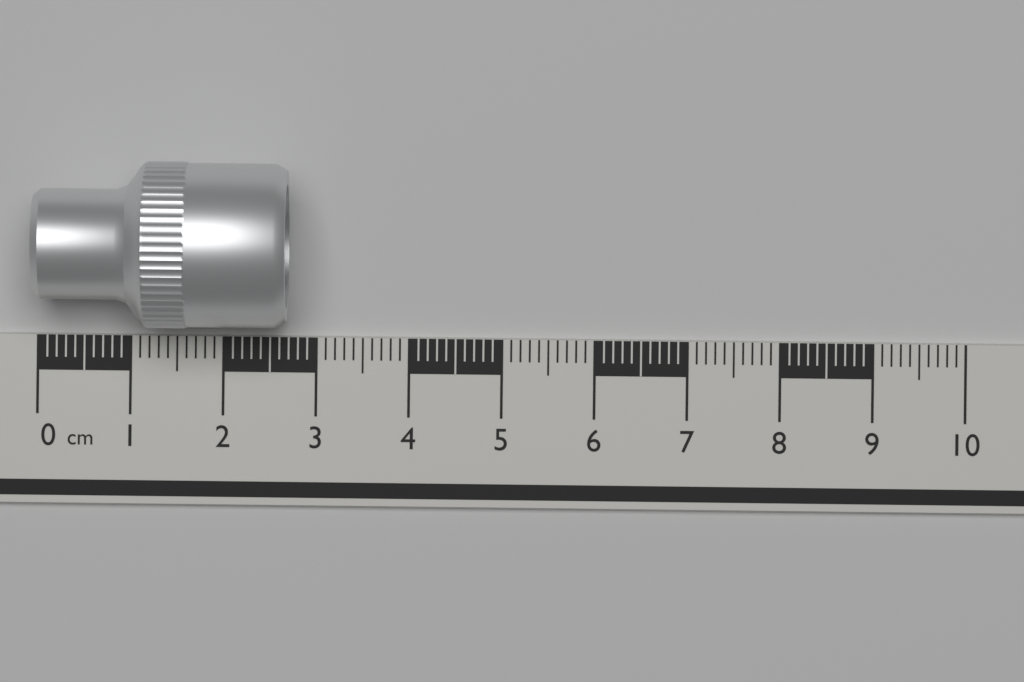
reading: 2.7 cm
